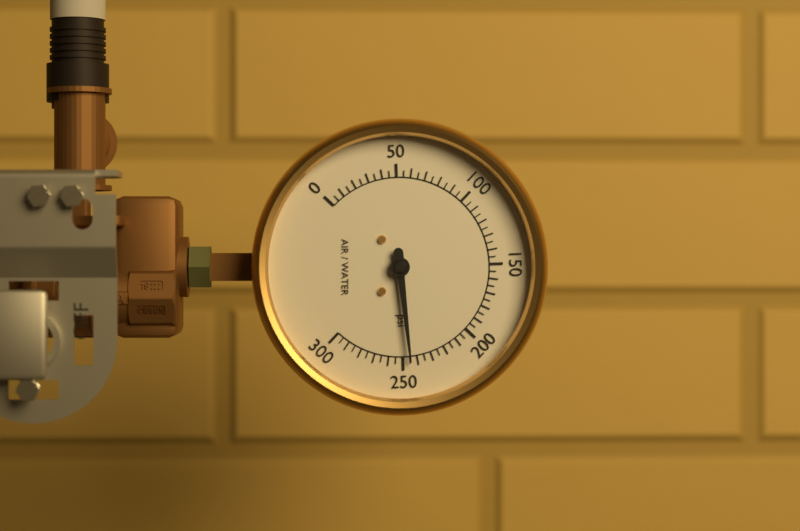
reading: 245 psi
